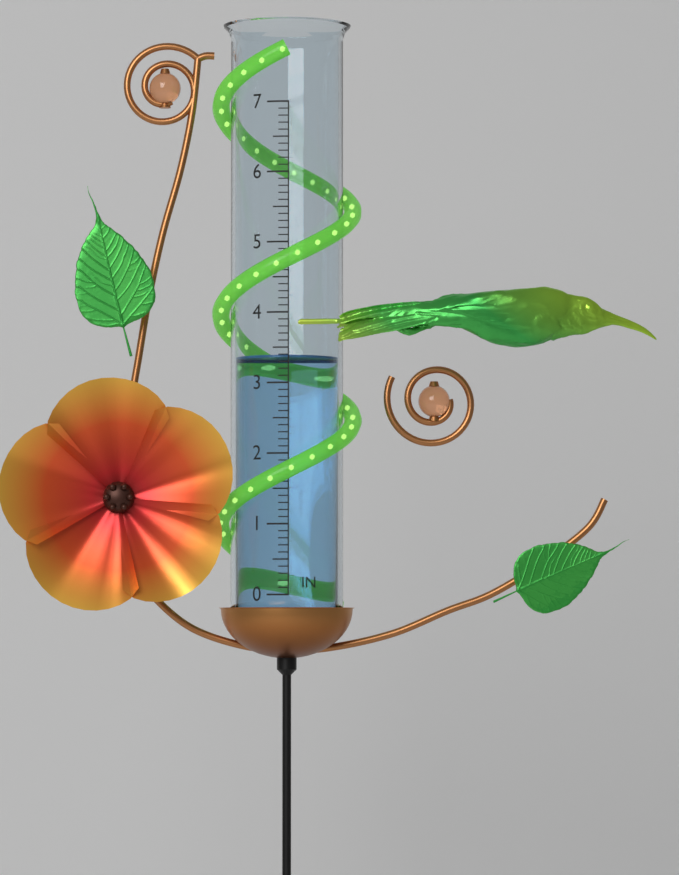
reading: 3.4 in
